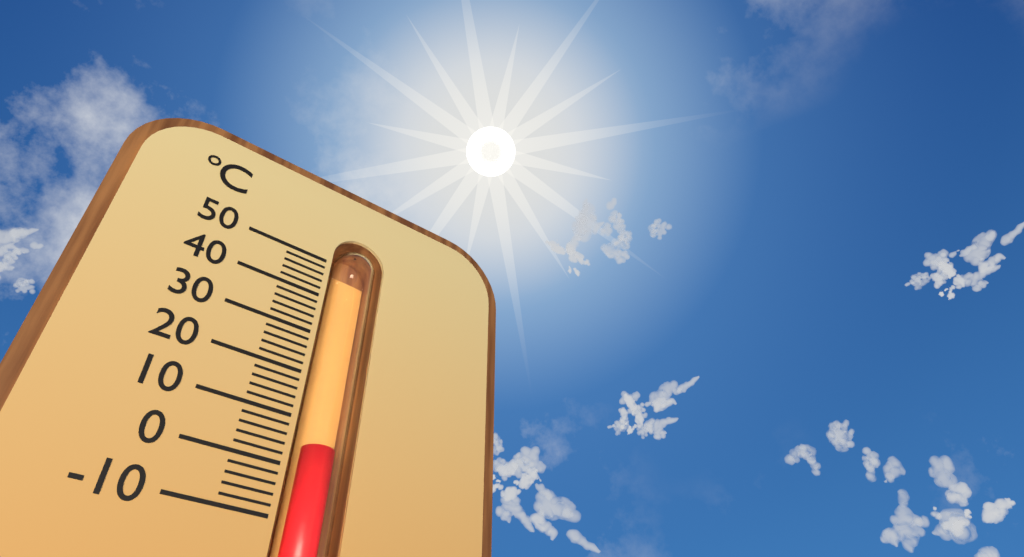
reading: 6 °C
